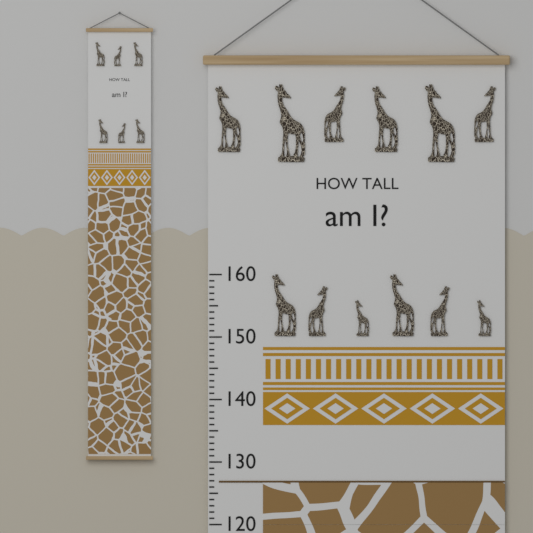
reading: 127 (no unit)
